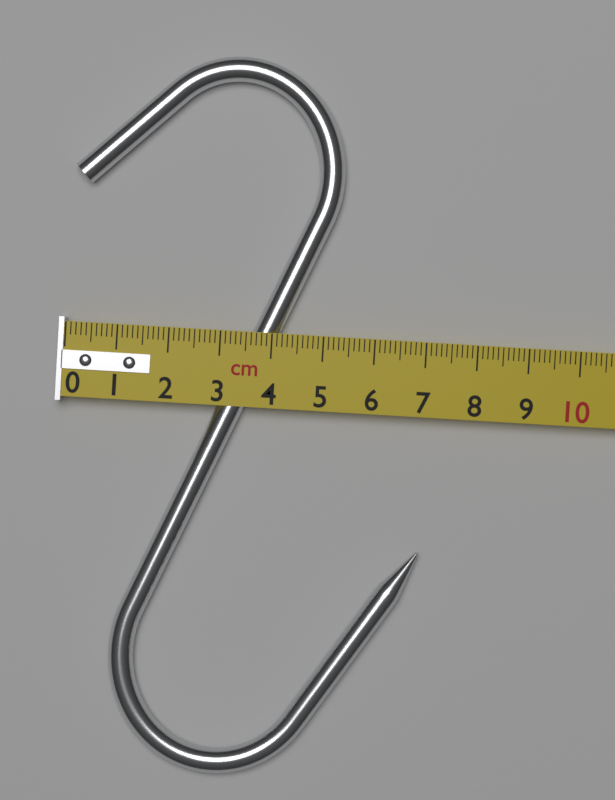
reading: 7.1 cm
